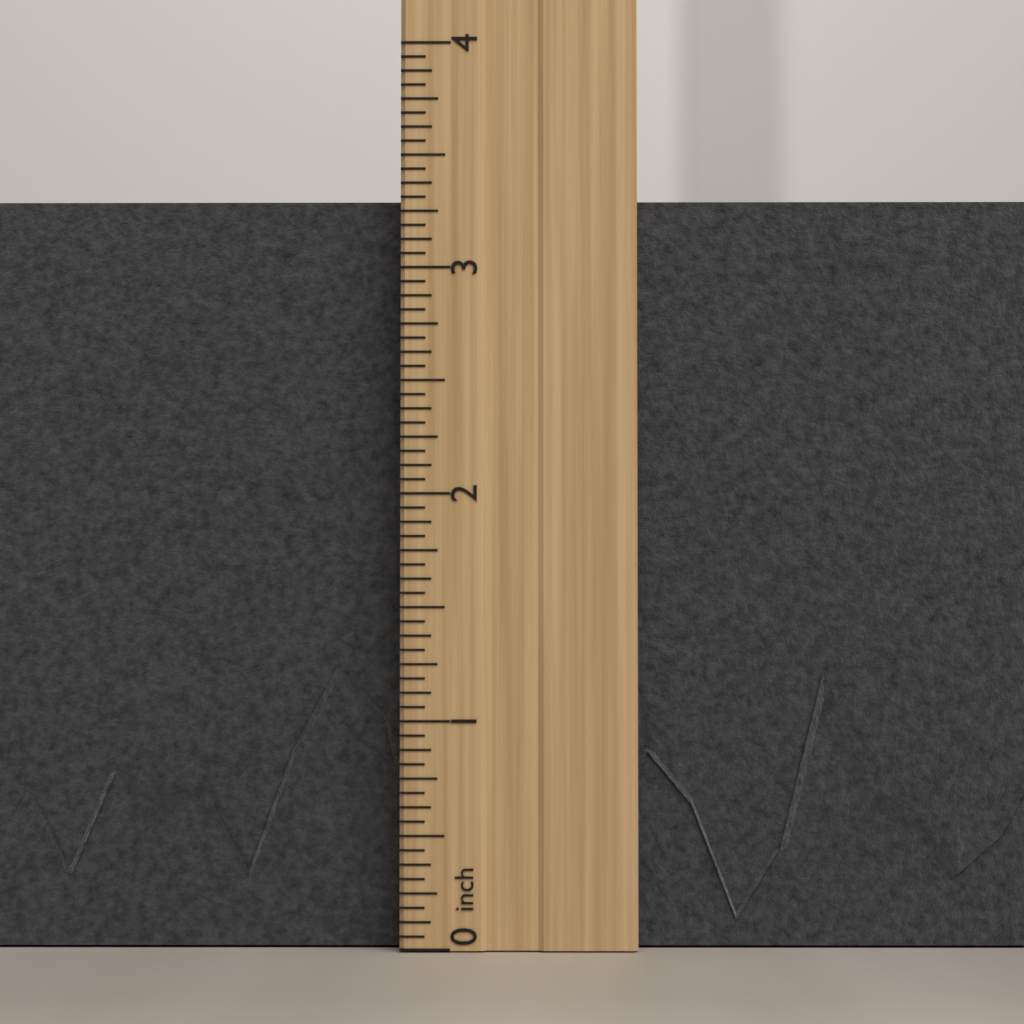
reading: 3.3750 inch
